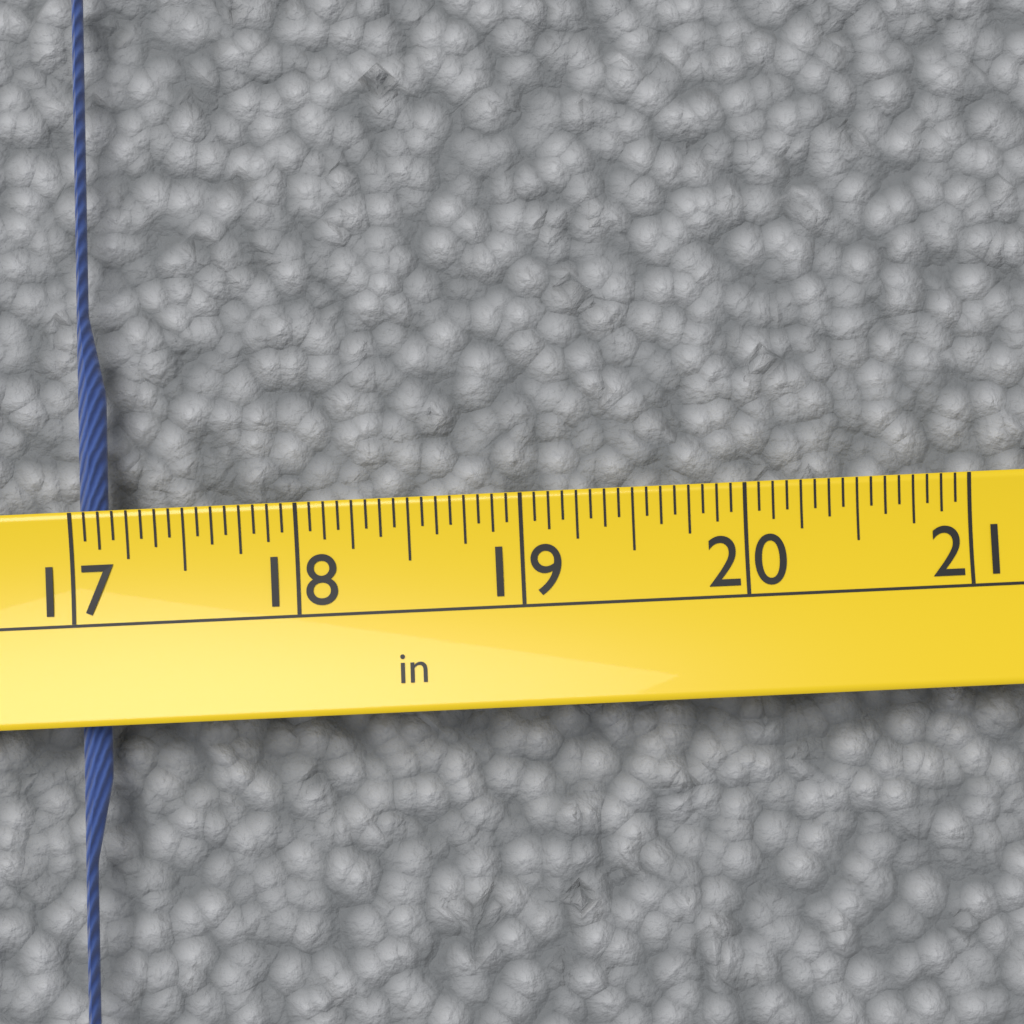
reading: 17.1250 in
